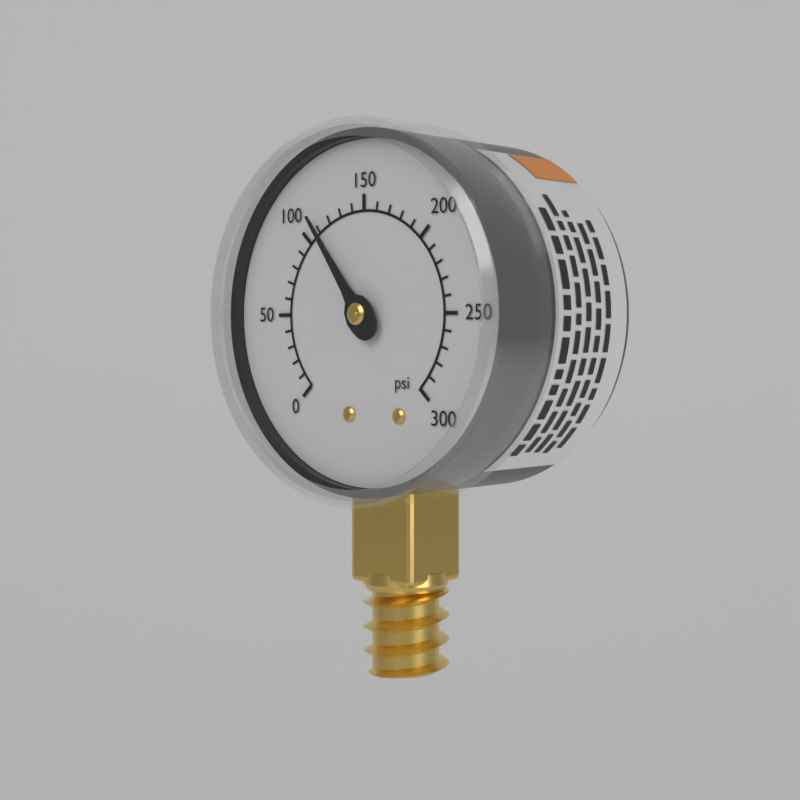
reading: 110 psi
